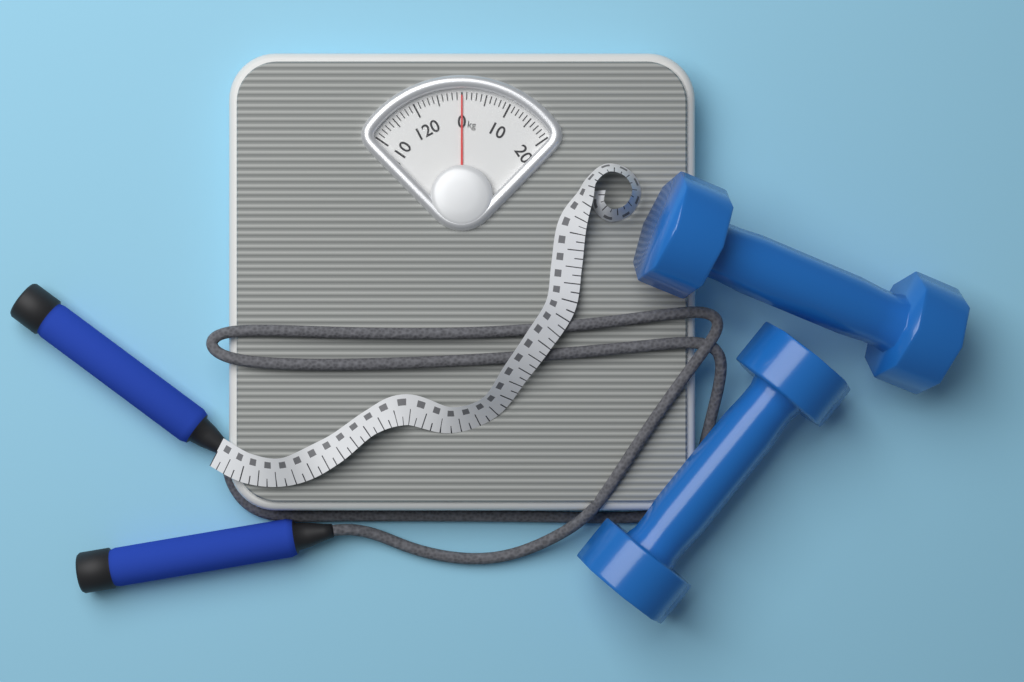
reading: 0 kg
